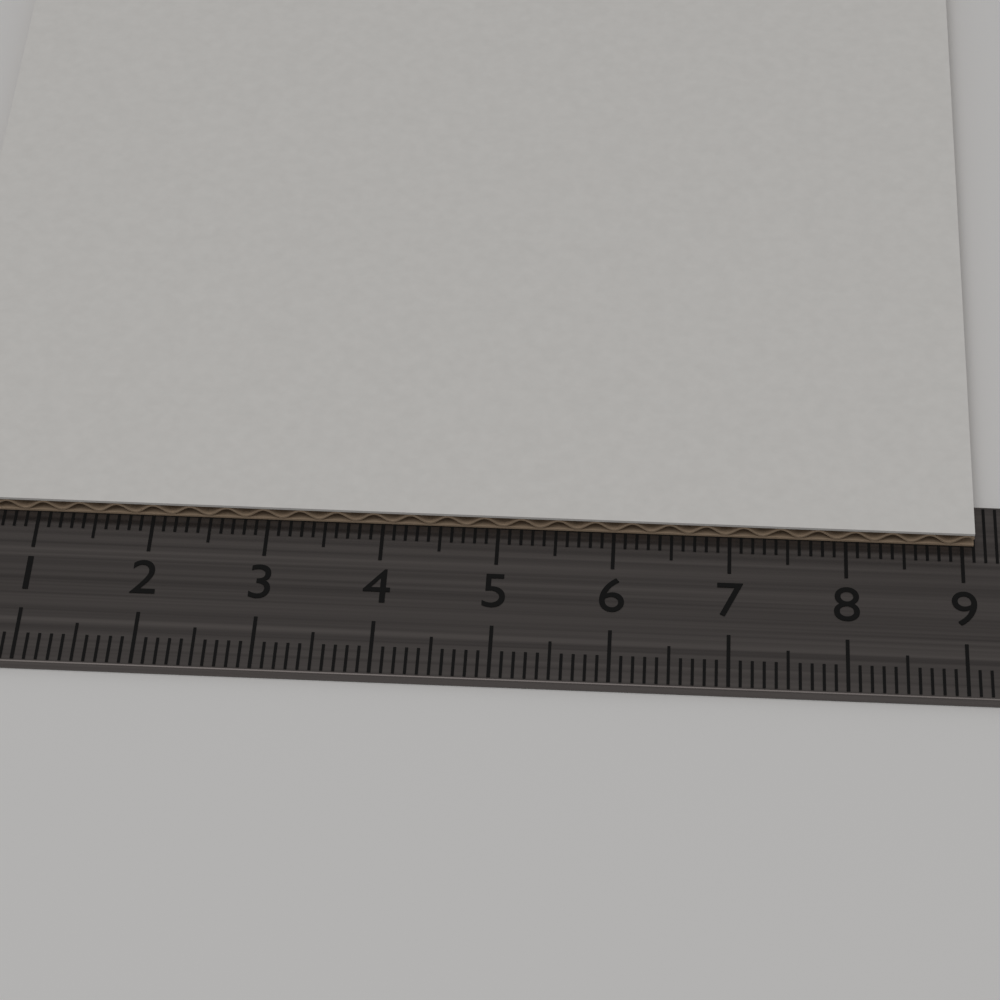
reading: 9.1 cm
